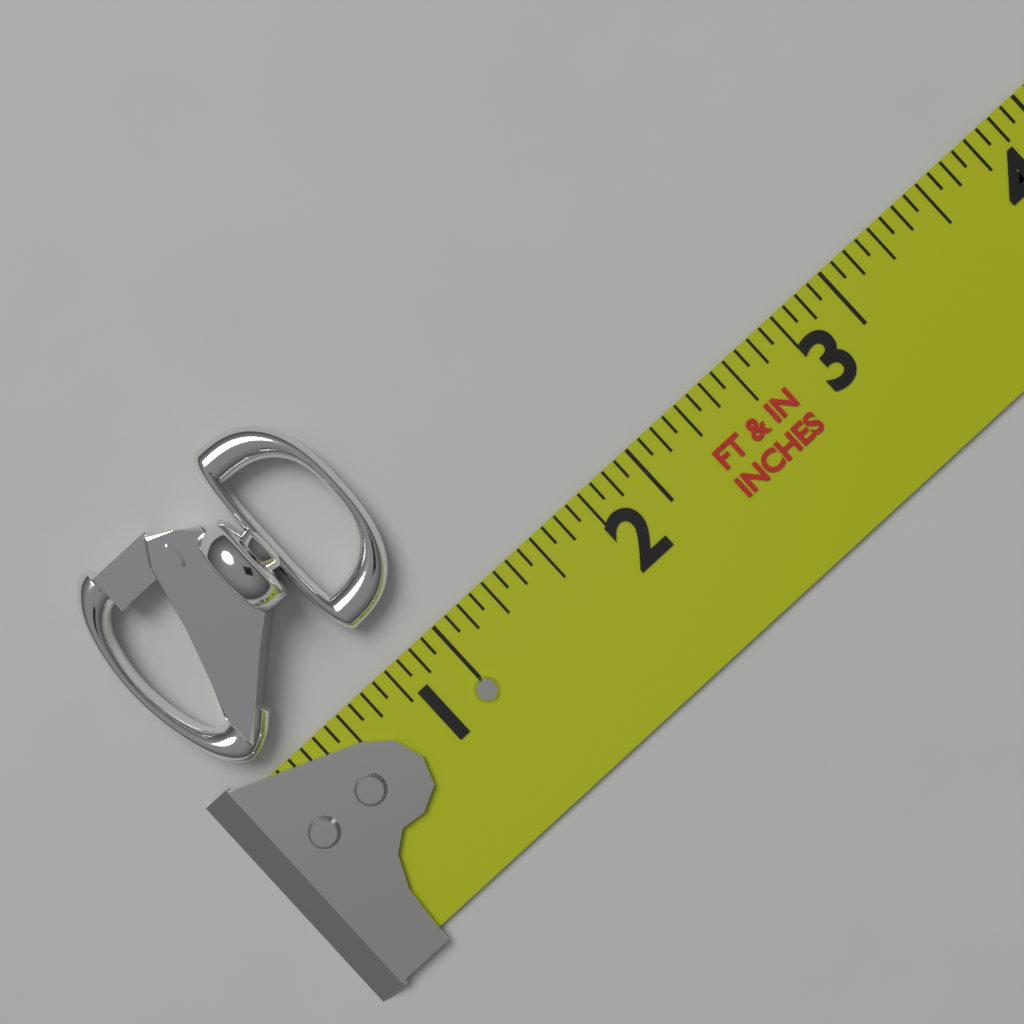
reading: 1.1250 in
